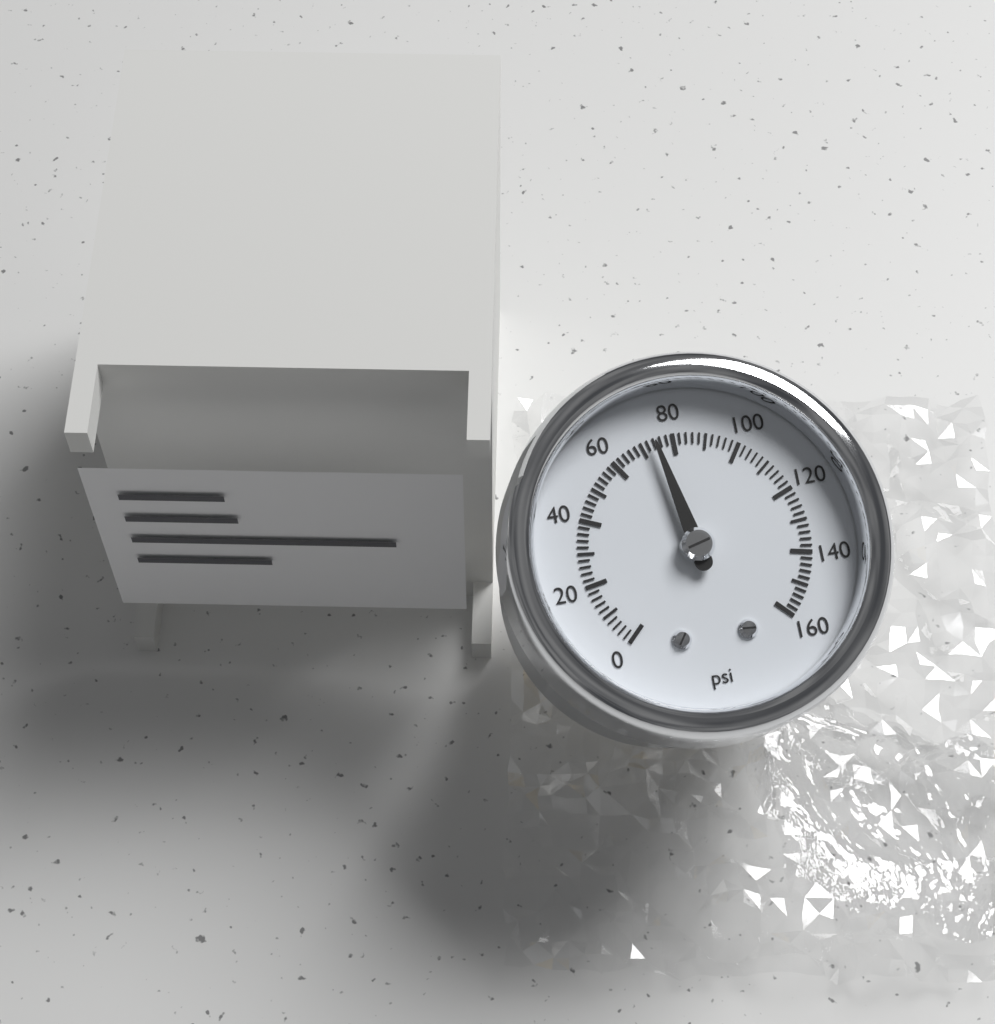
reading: 74 psi
